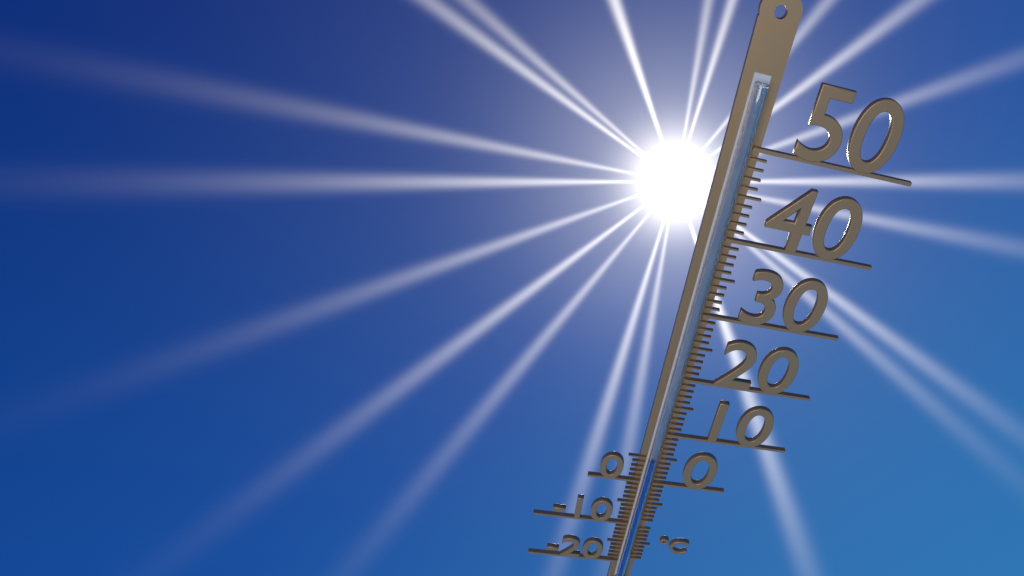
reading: 5 °C
